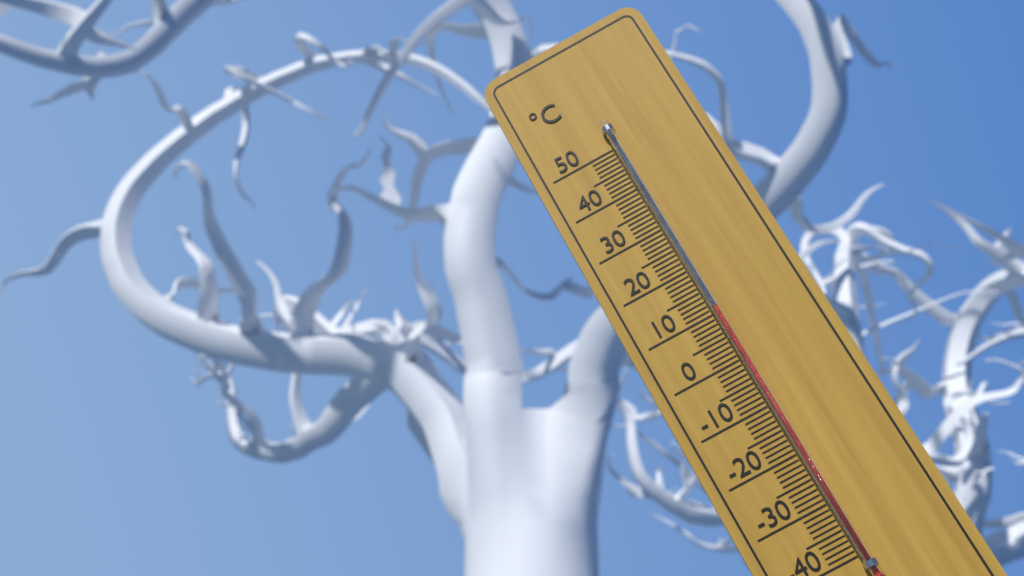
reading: 11 °C
